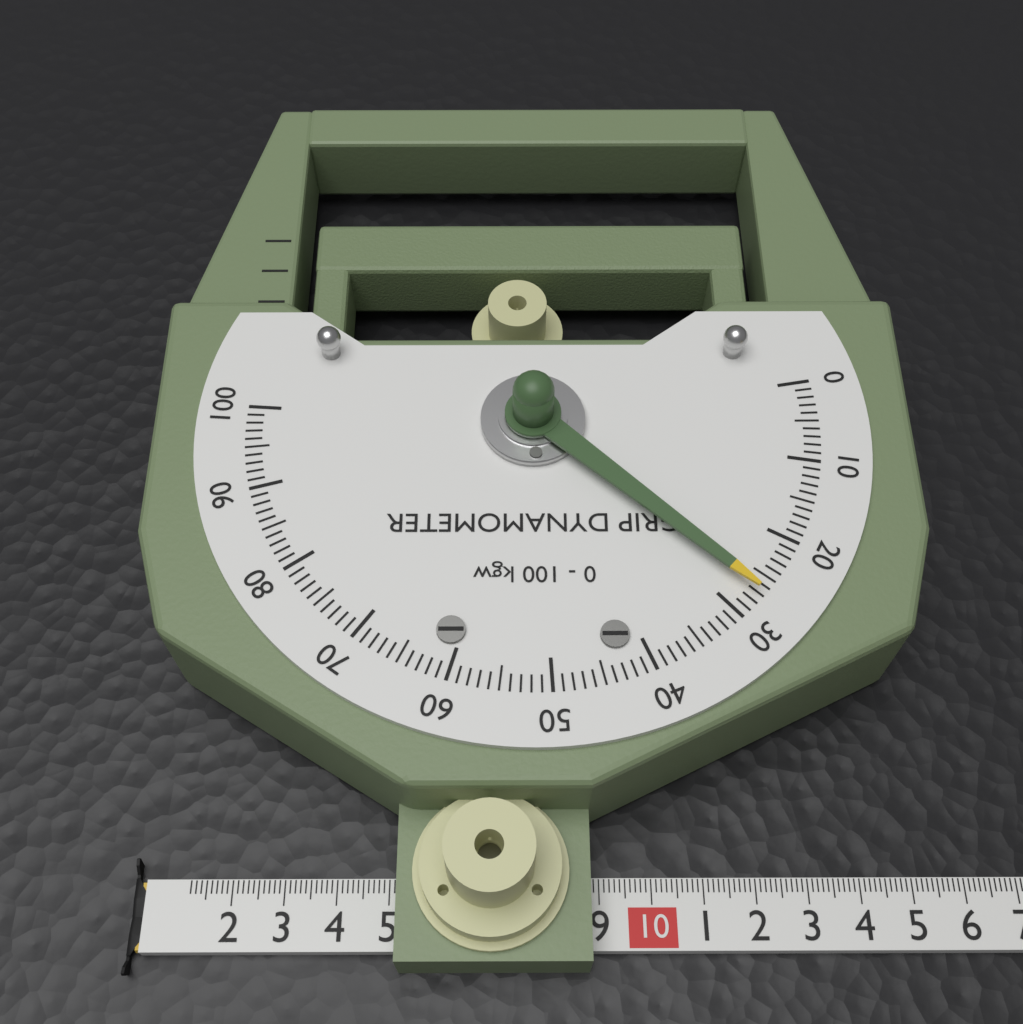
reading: 27 kgw
